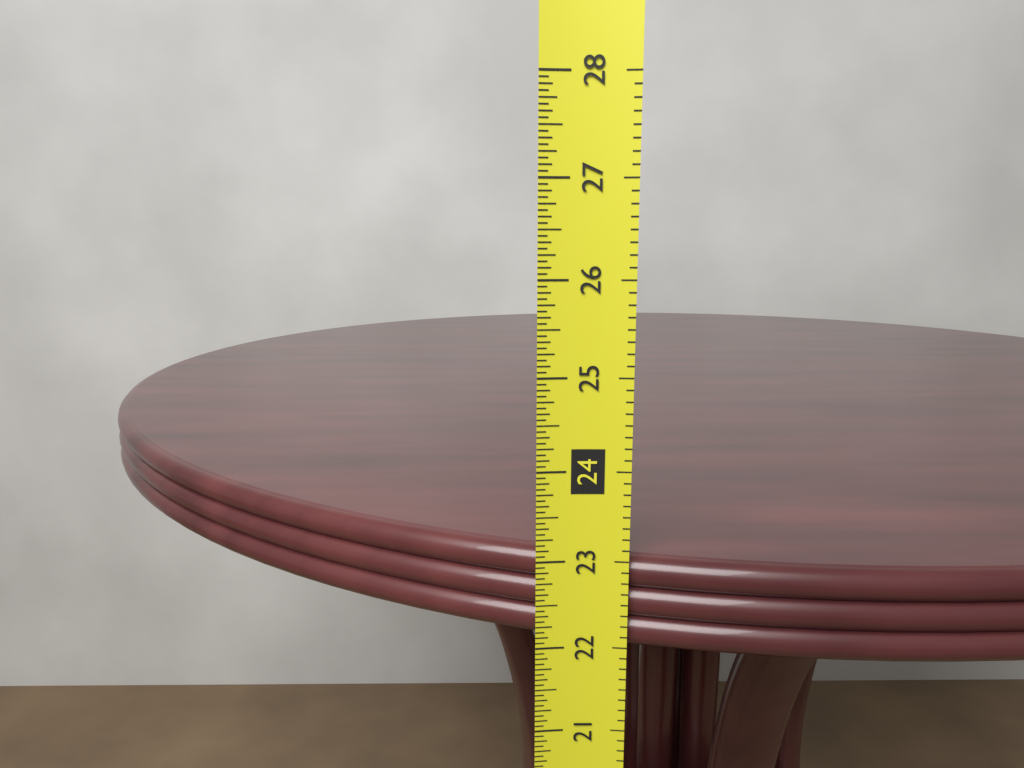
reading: 23.0000 in
